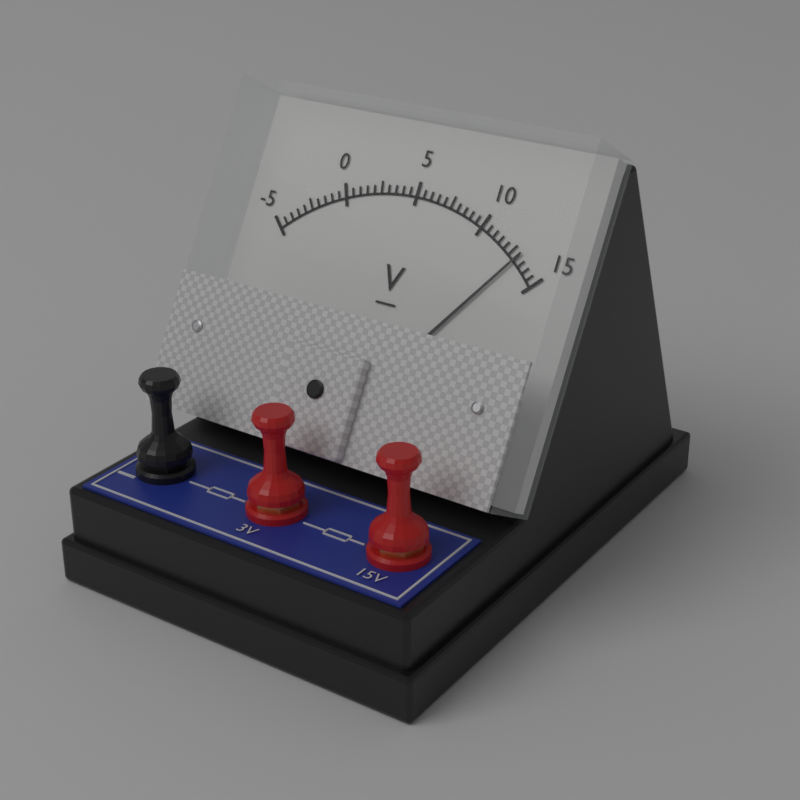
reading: 13.0 V
